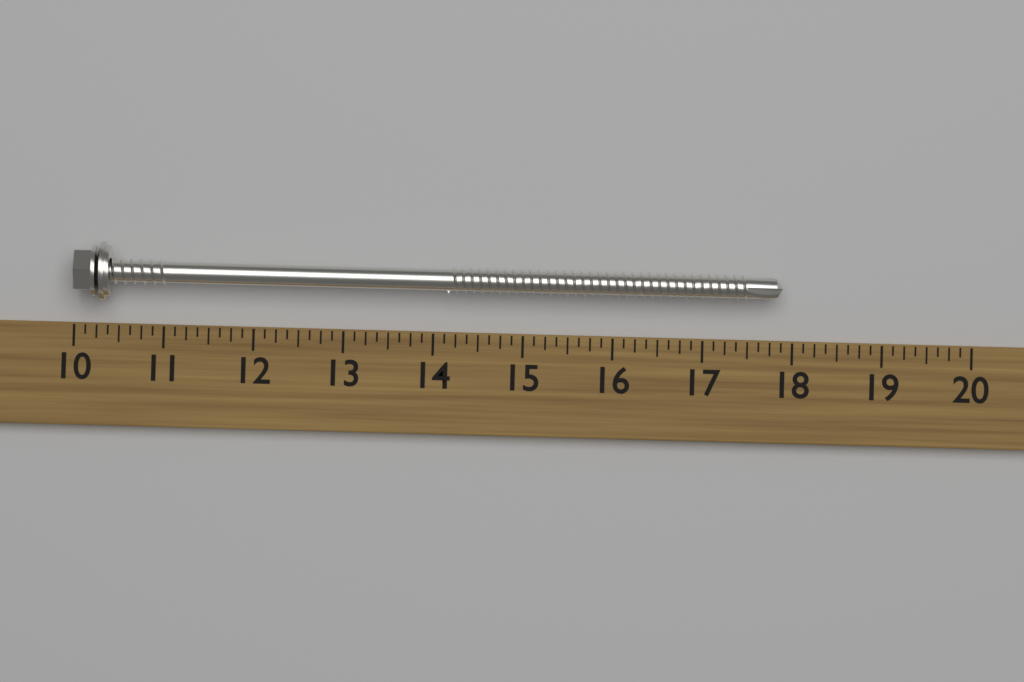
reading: 17.875 (no unit)
